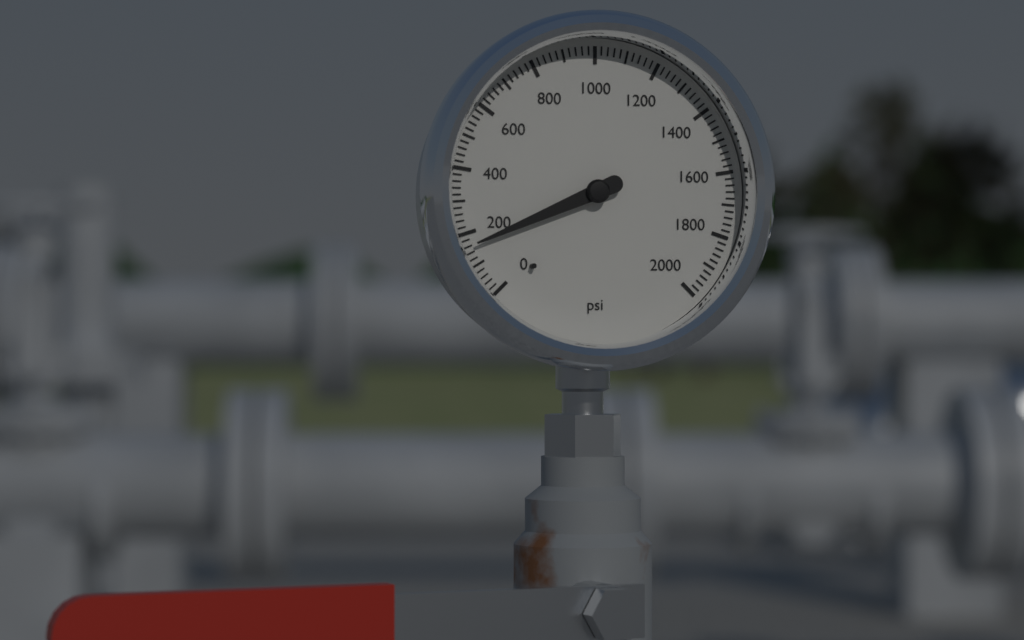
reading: 160 psi
